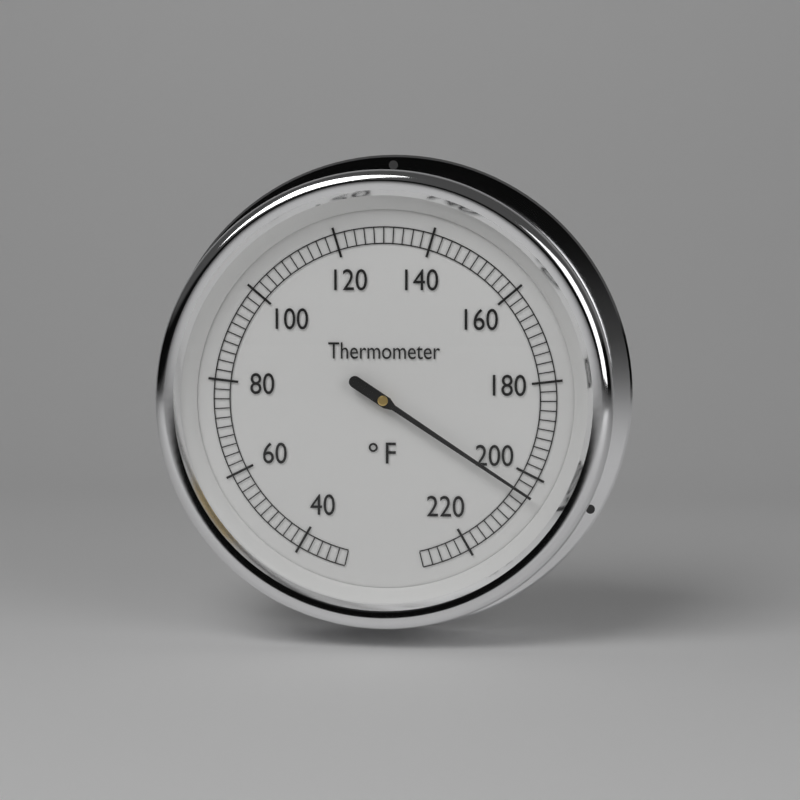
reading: 204 °F
